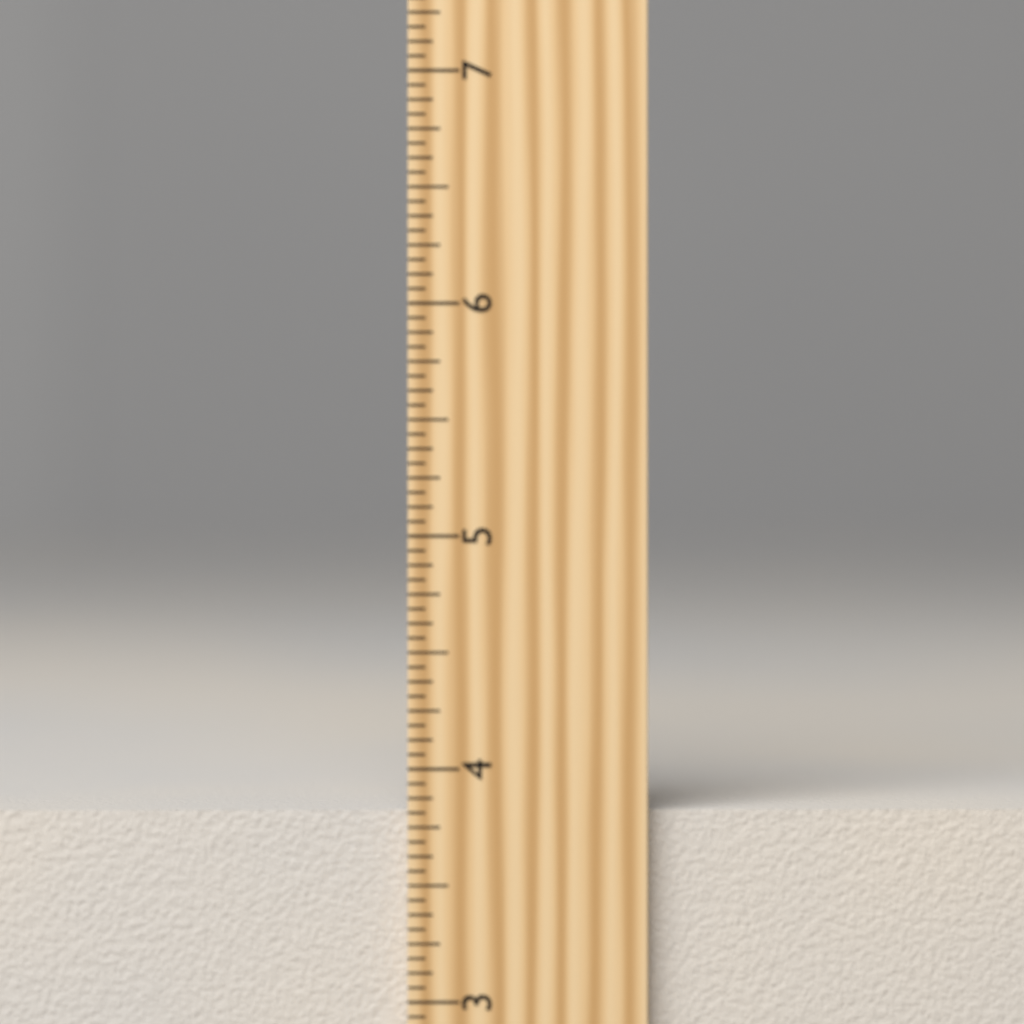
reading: 3.8125 inch
